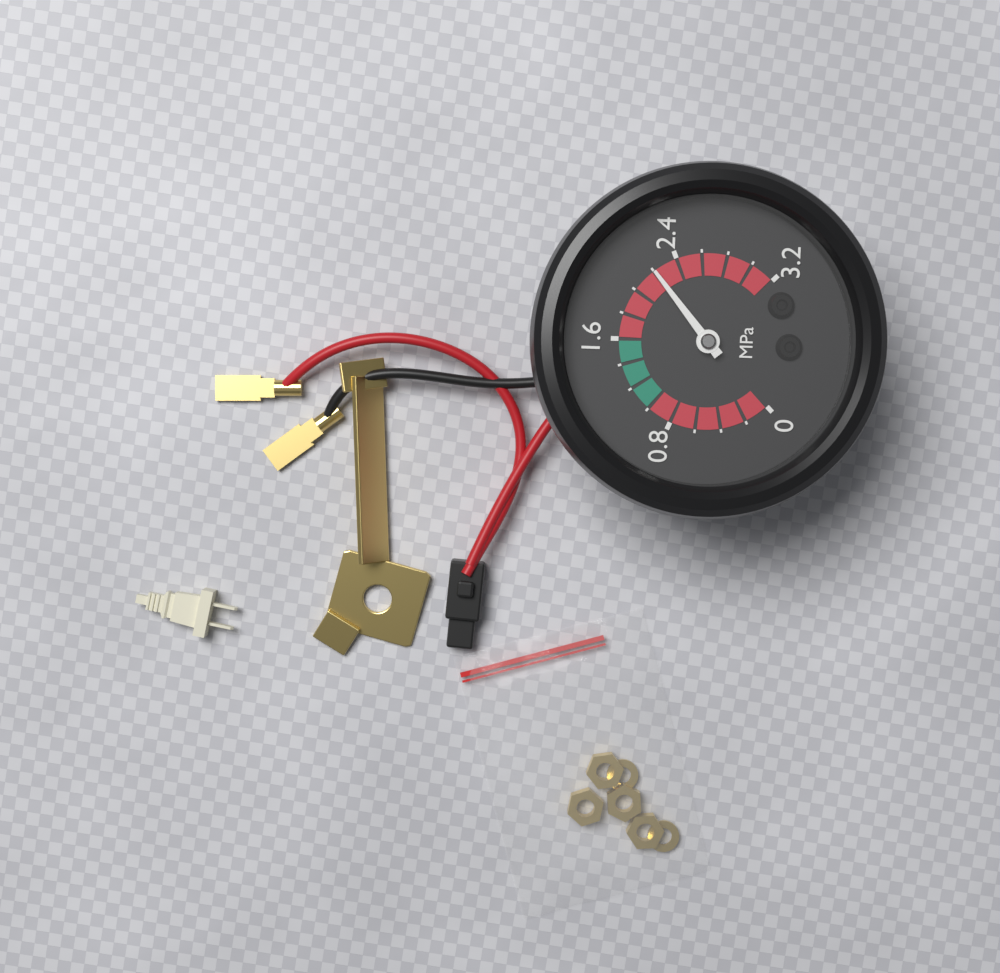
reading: 2.2 MPa
